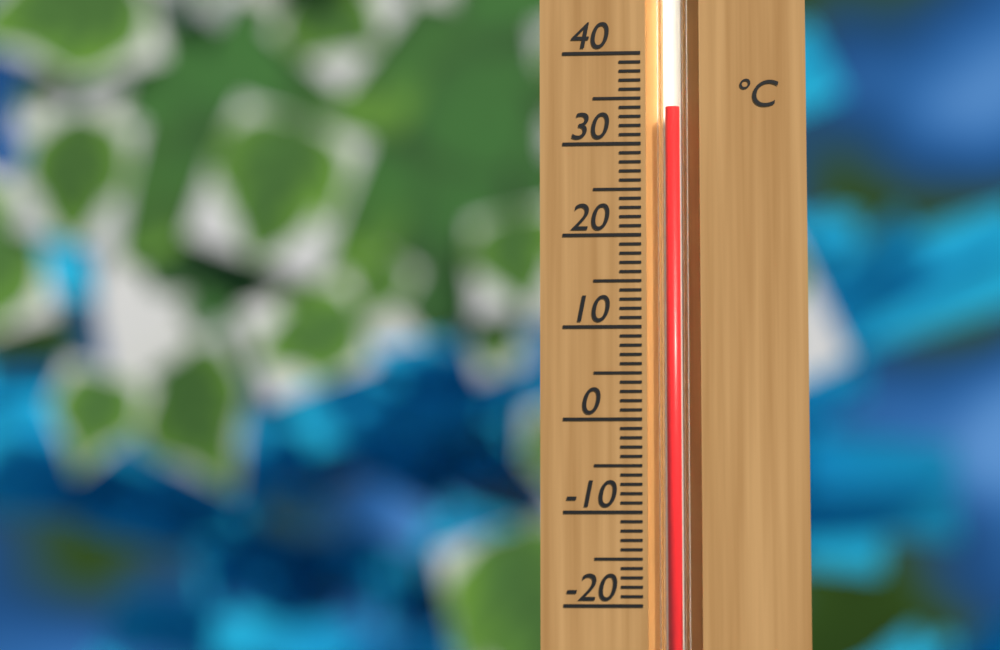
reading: 34 °C
